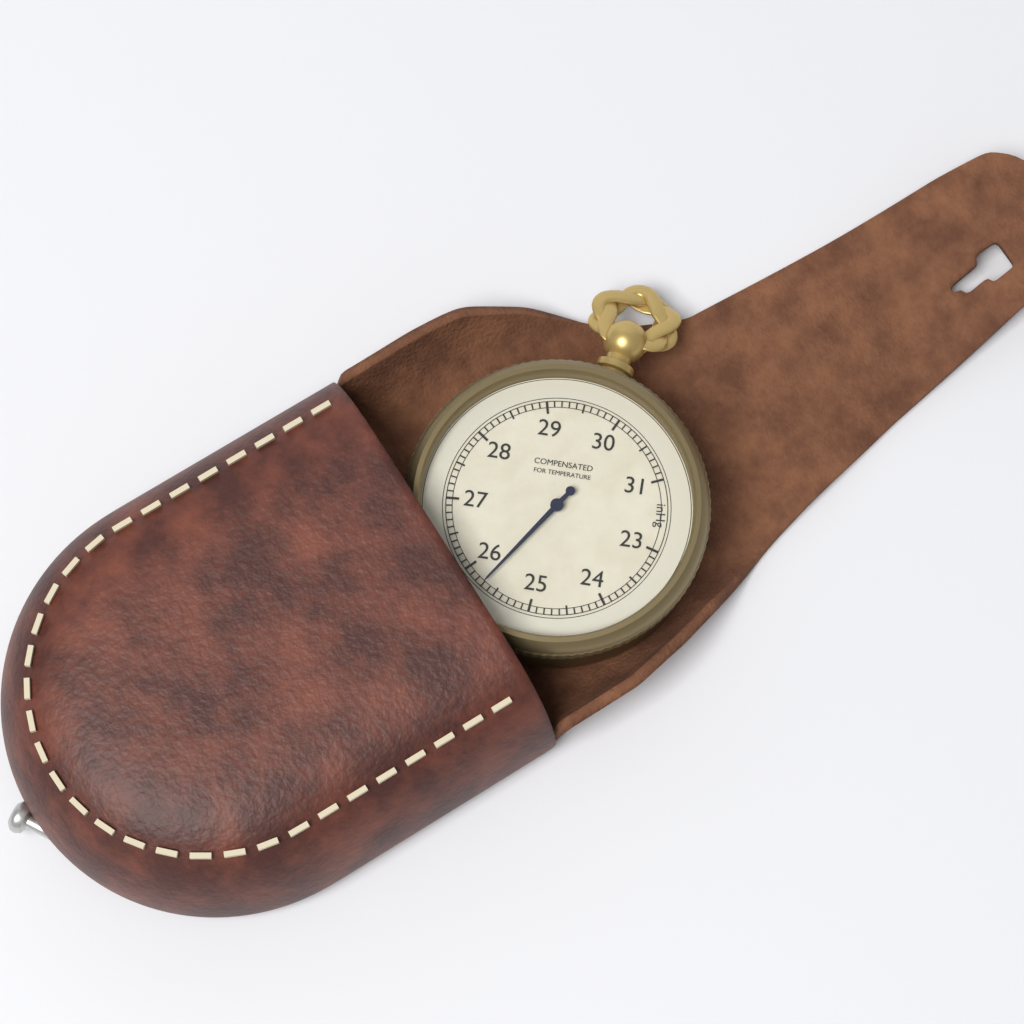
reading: 25.7 inHg
